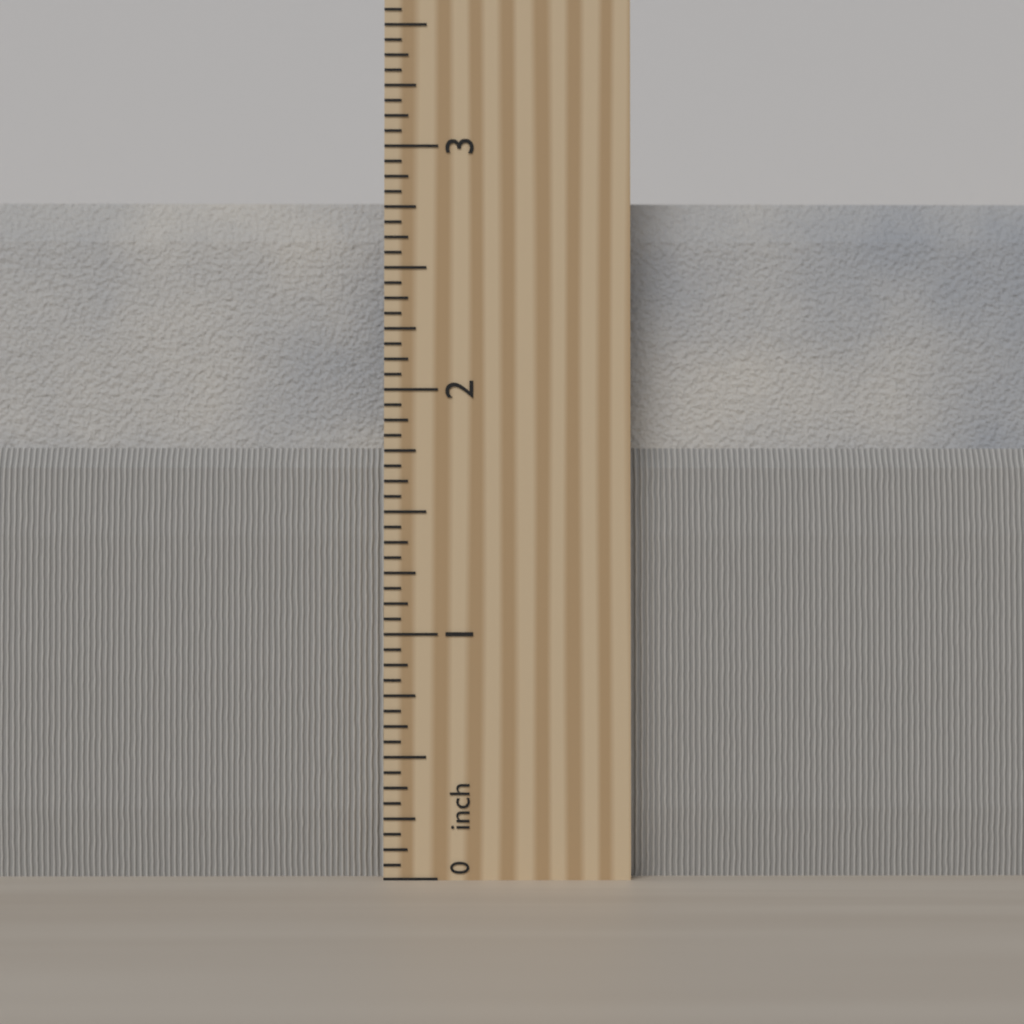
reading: 2.8125 inch
